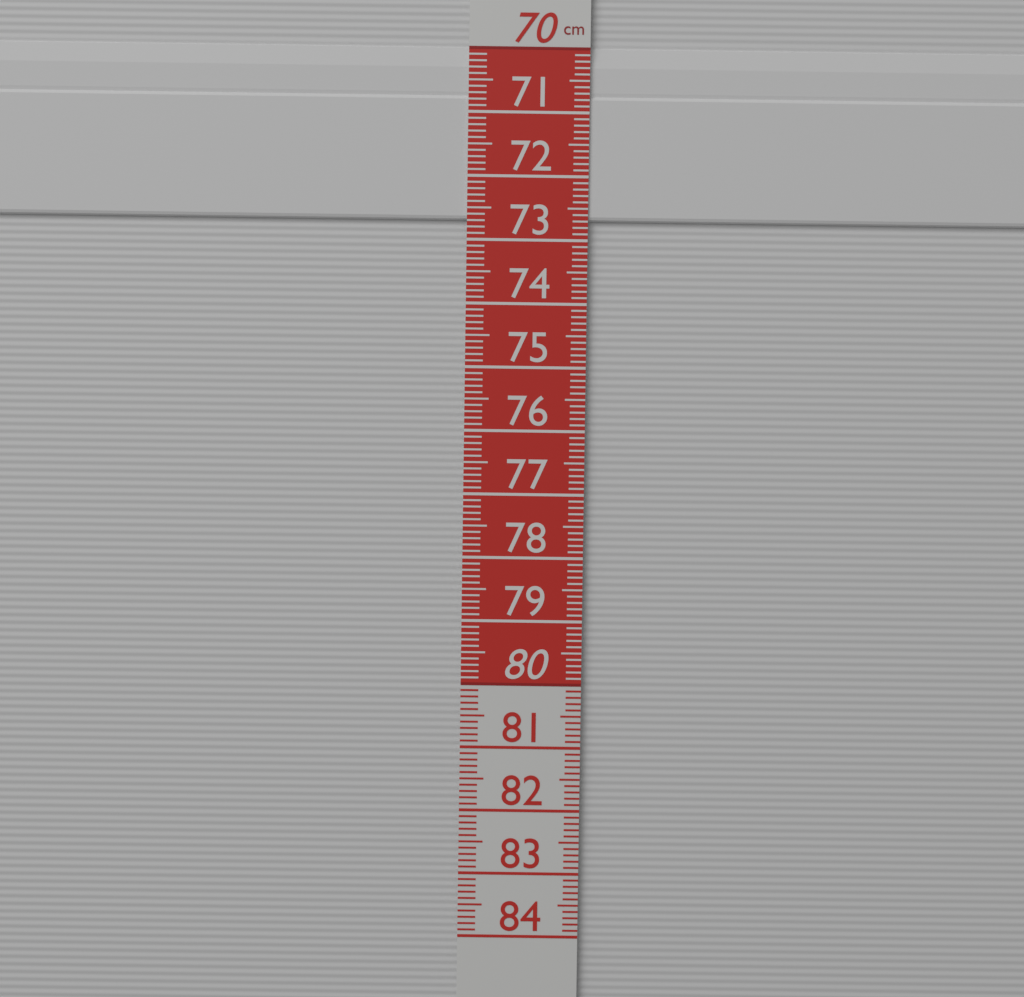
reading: 72.7 cm
